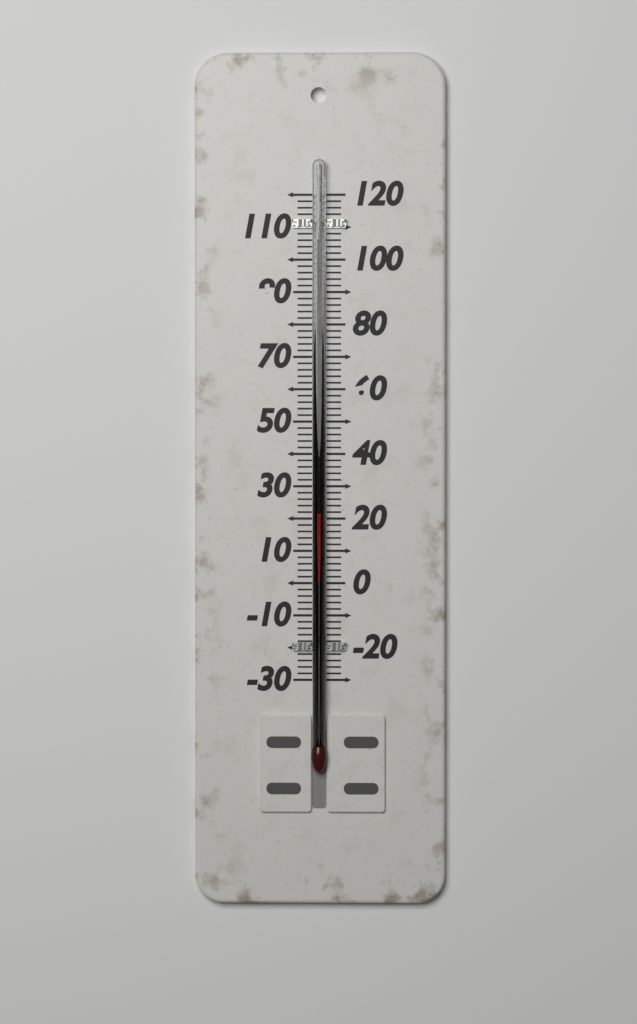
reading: 22 (no unit)
